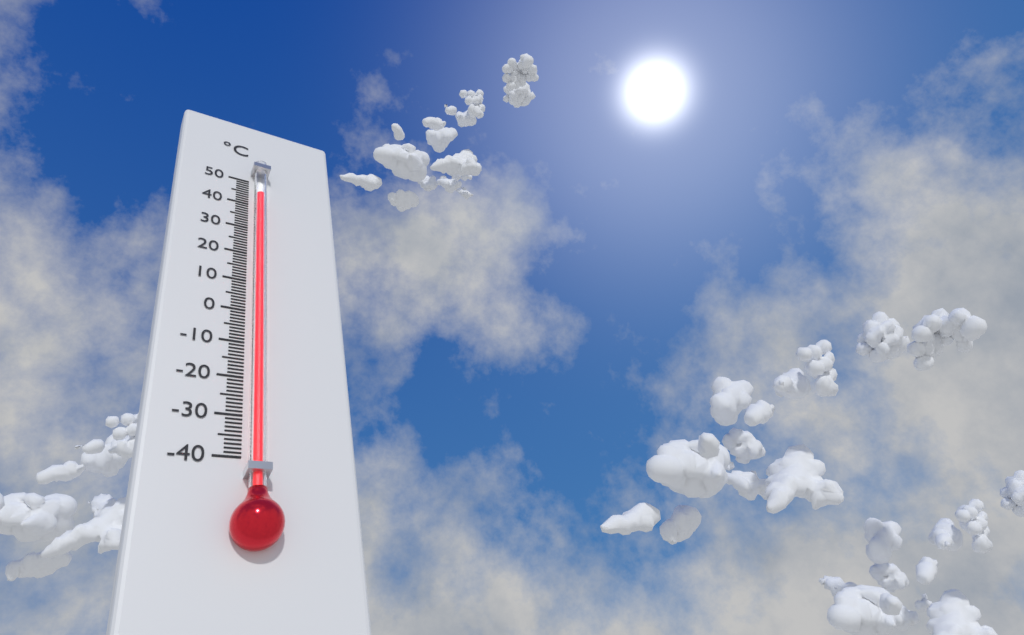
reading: 43 °C
